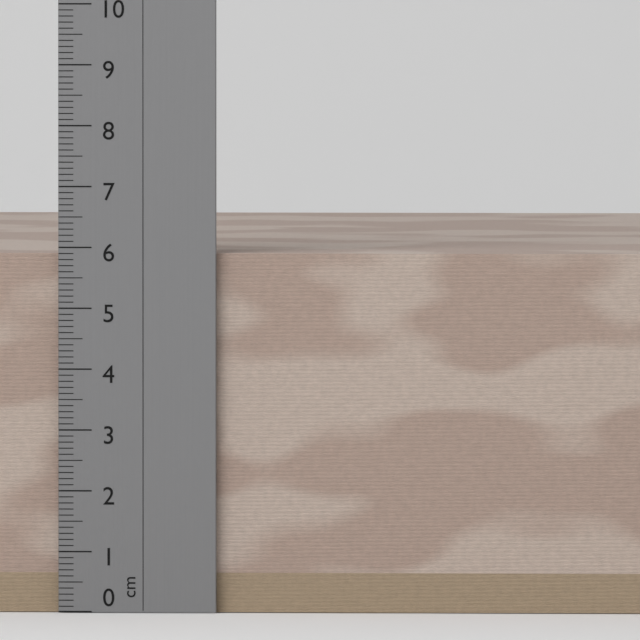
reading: 5.9 cm
